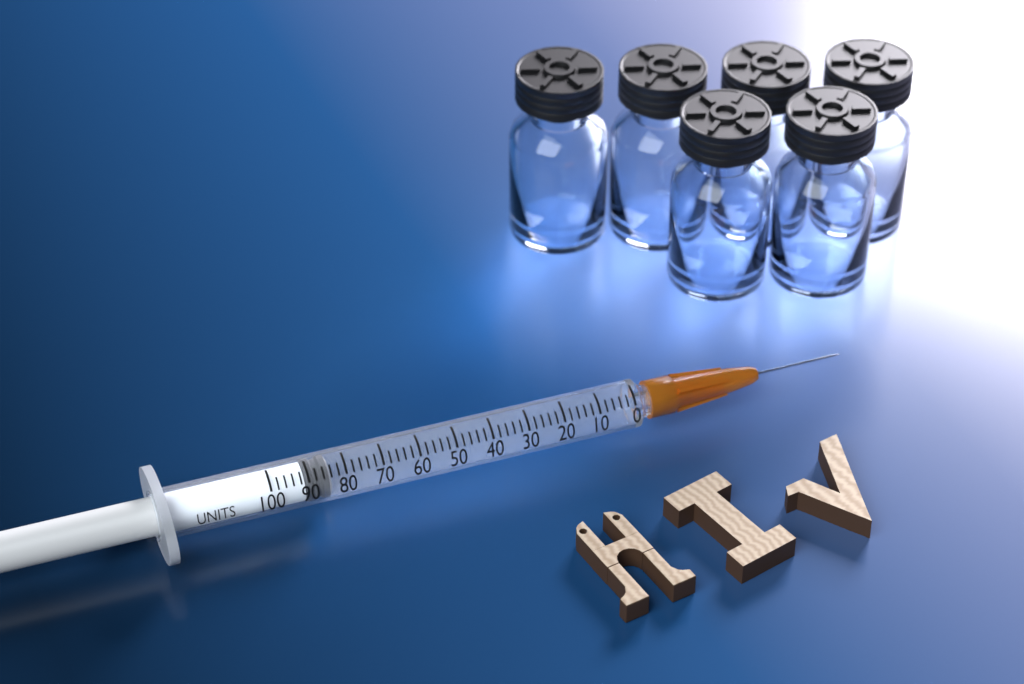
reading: 84 units
